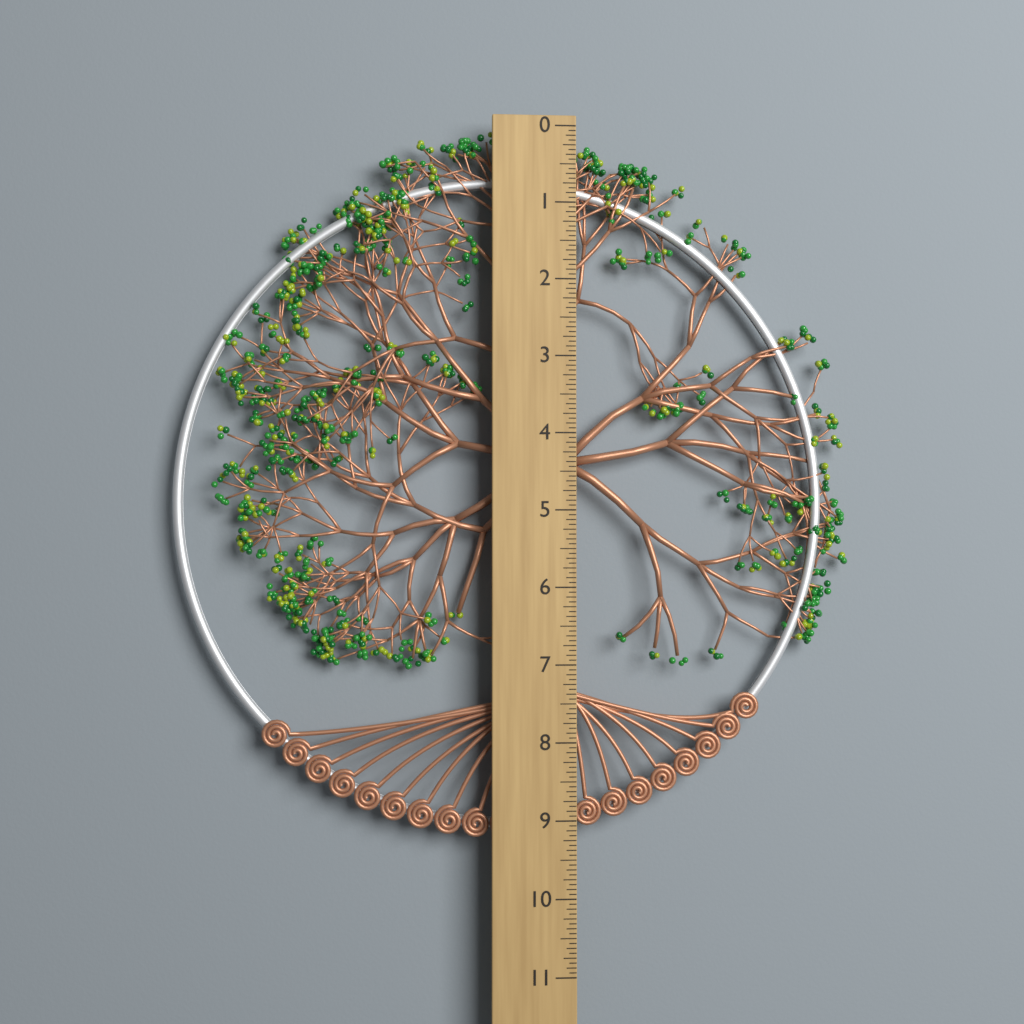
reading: 9.2500 (no unit)
